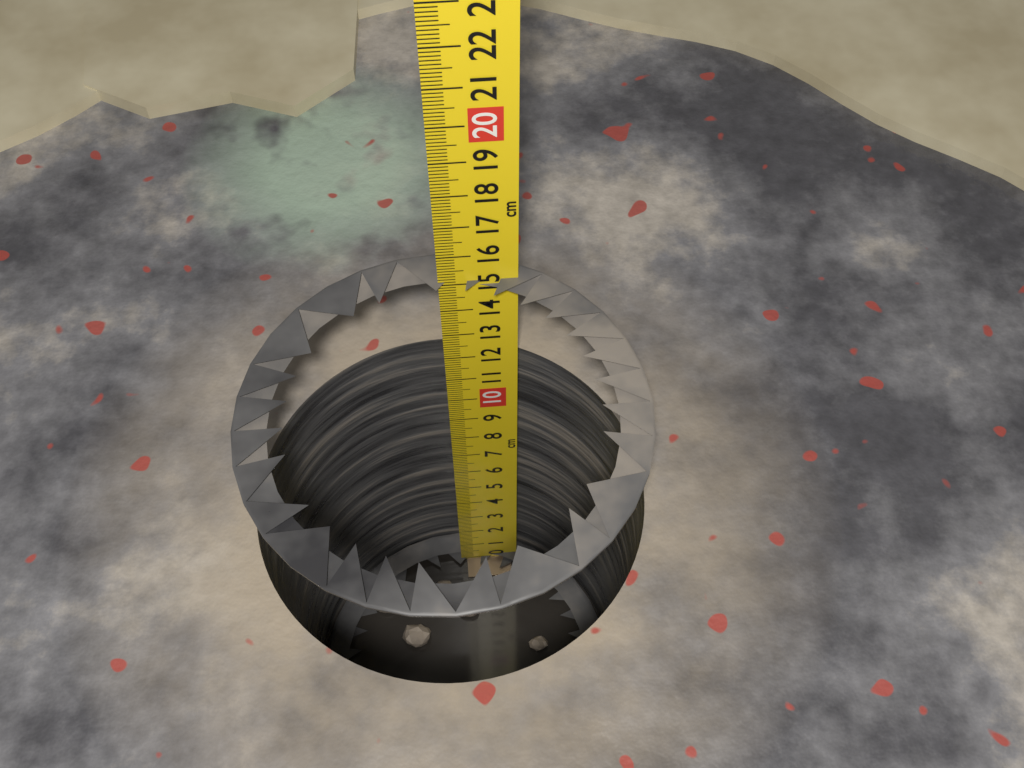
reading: 15.1 cm
